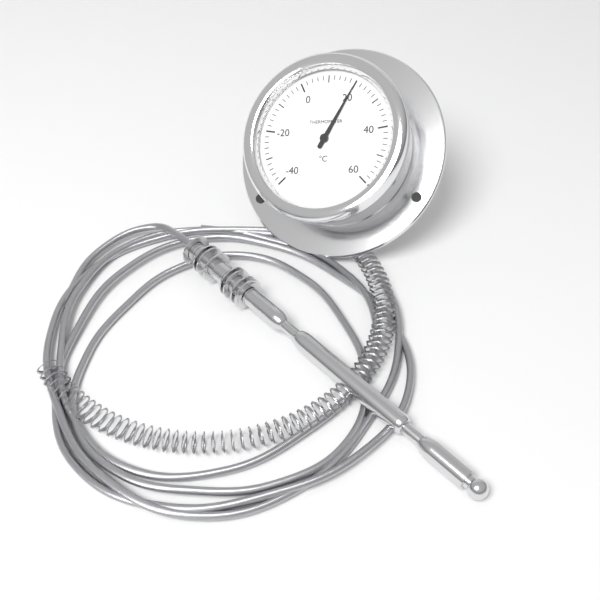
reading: 20 °C
